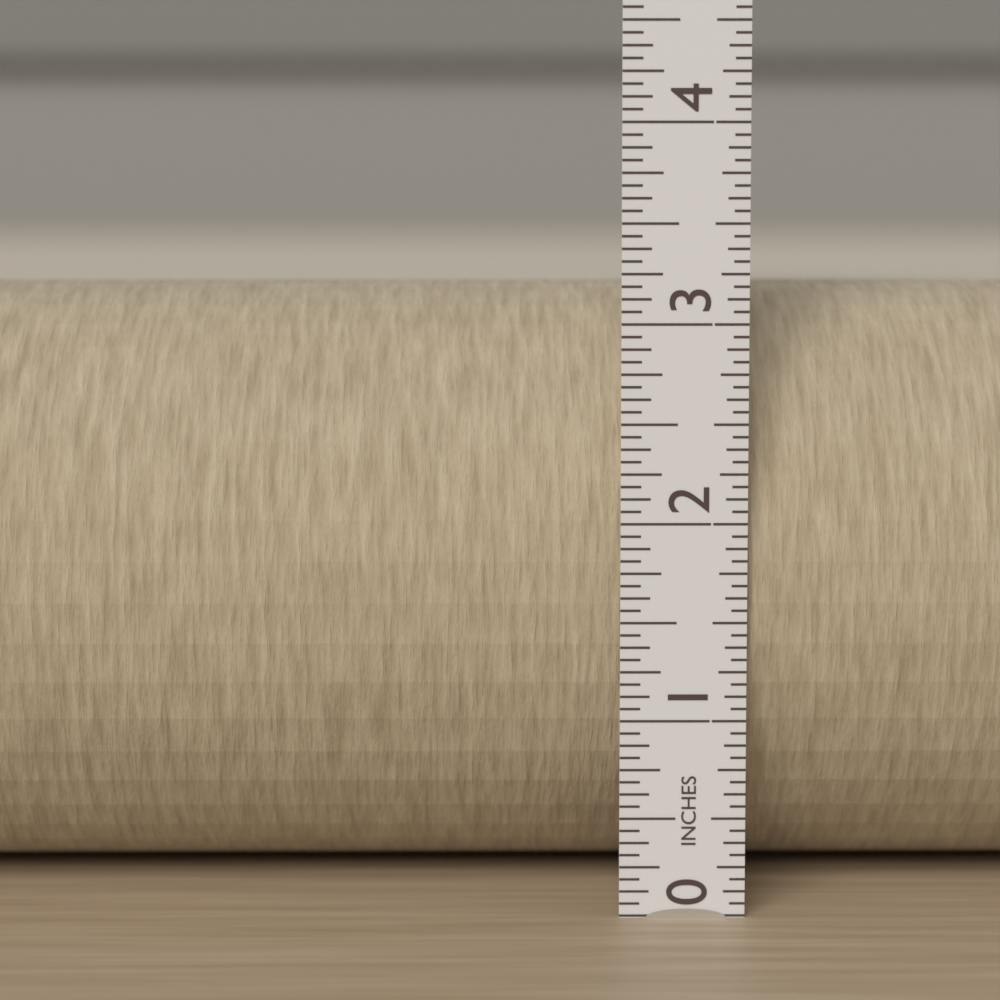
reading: 3.1875 in
